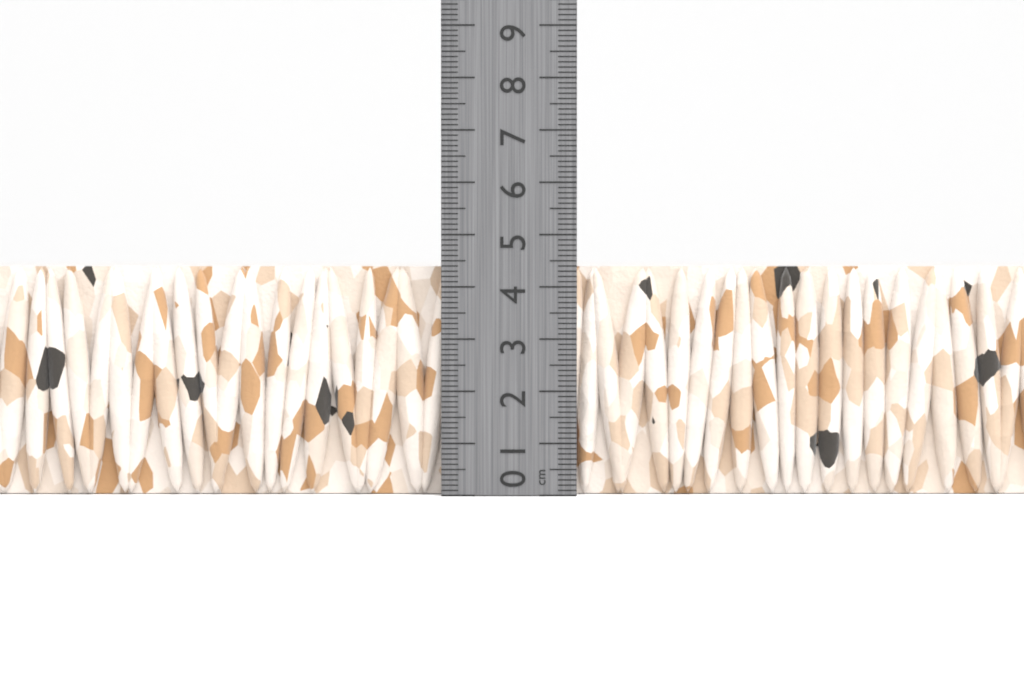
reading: 4.4 cm
